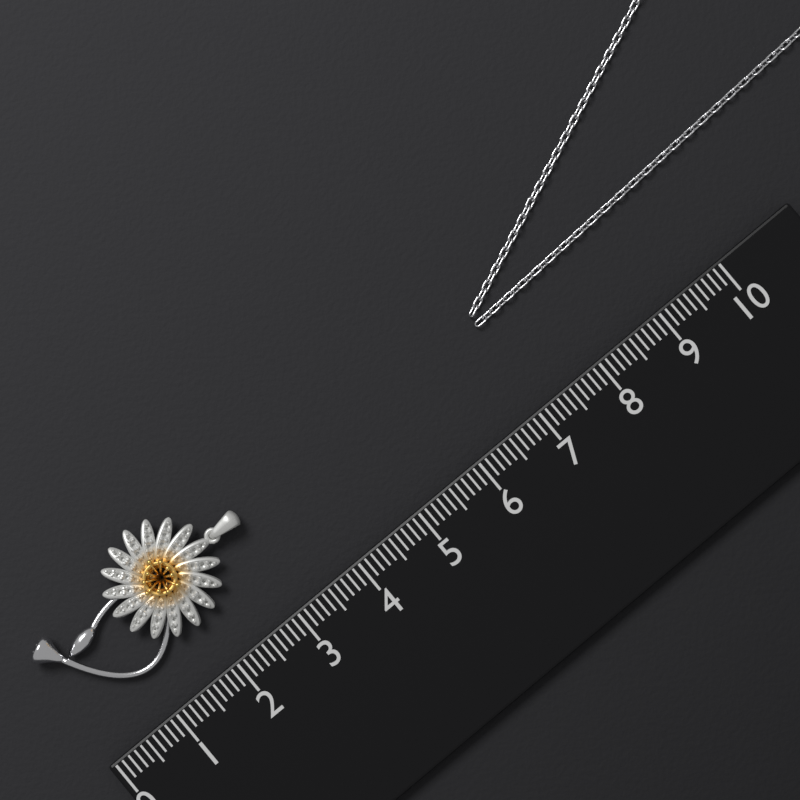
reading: 3.2 (no unit)
